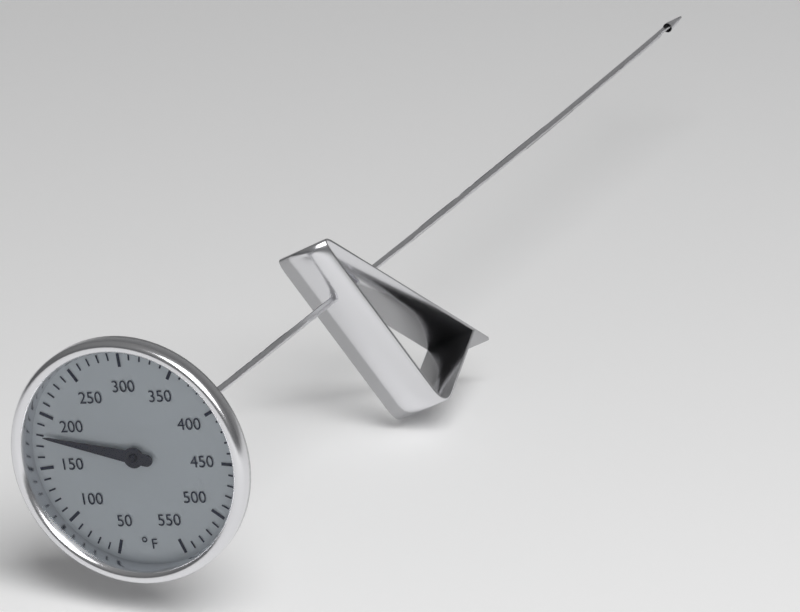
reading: 180 °F
